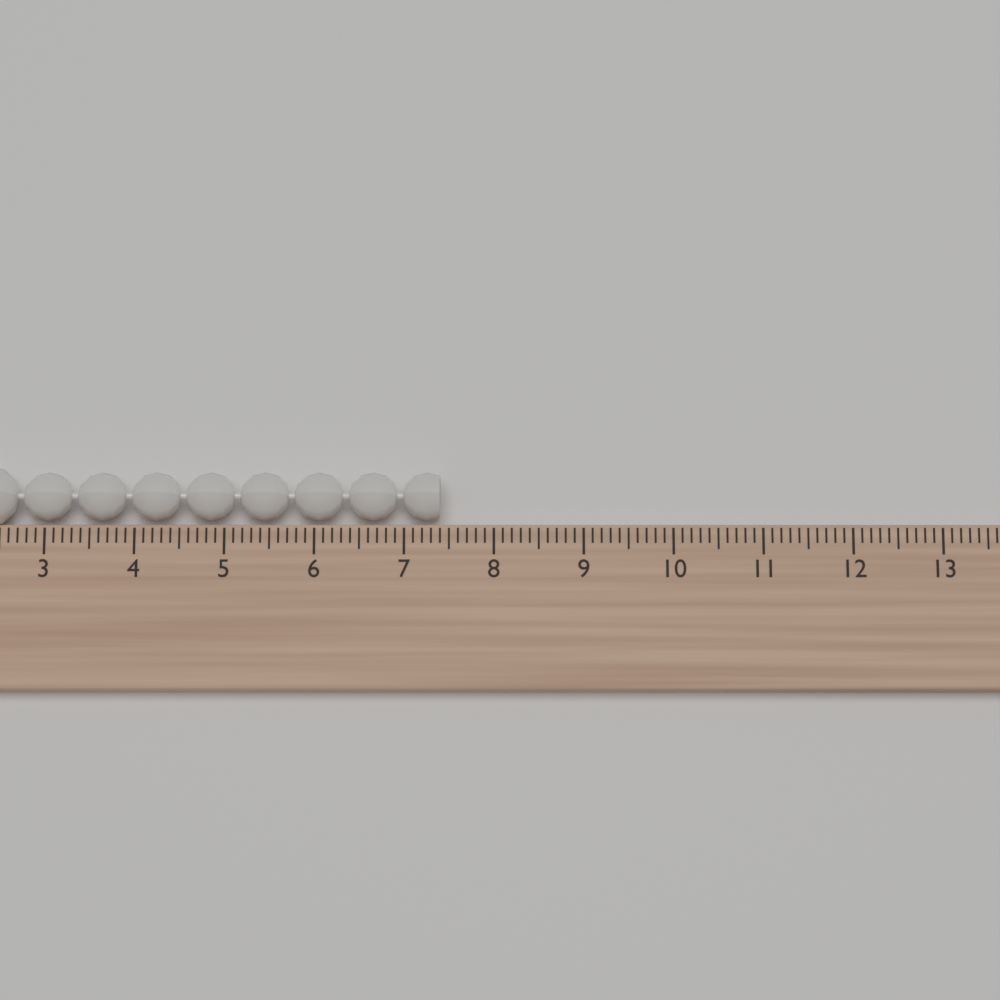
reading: 7.4 (no unit)
